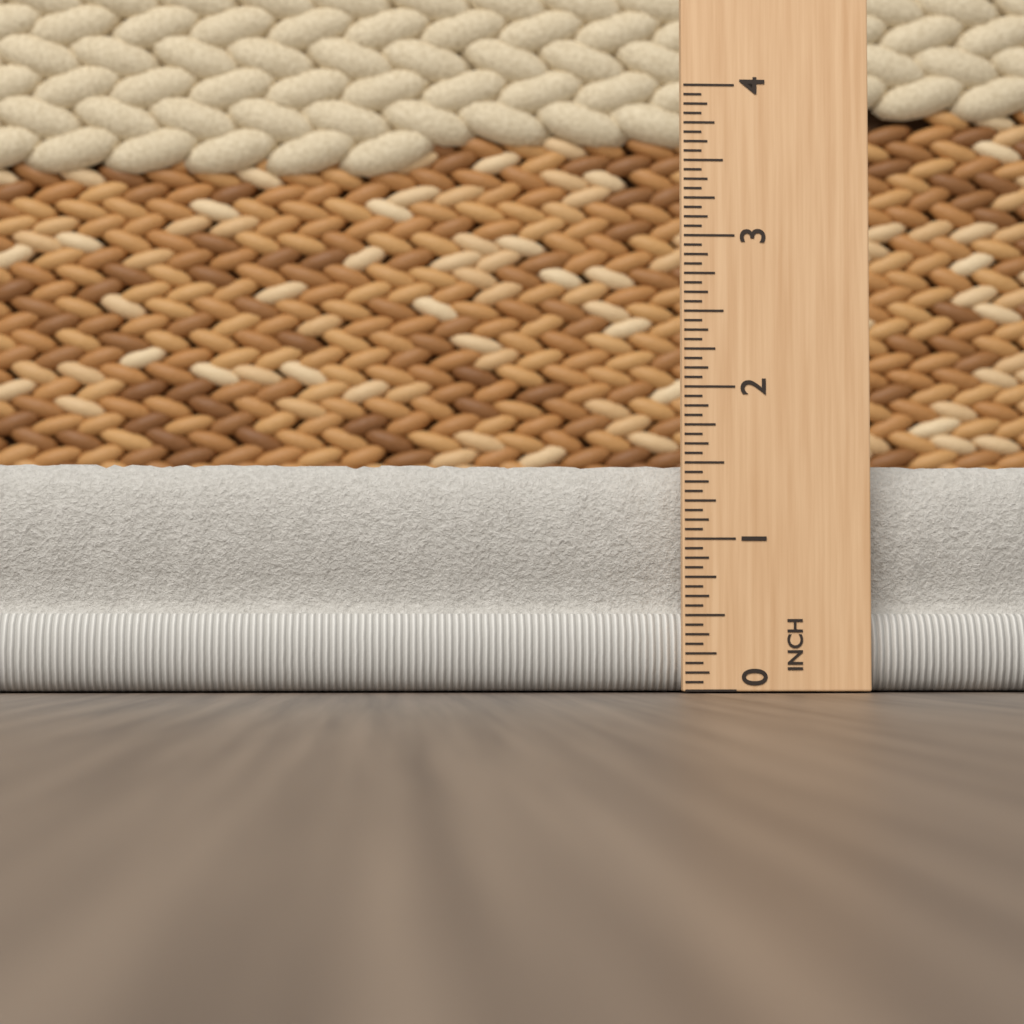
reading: 1.5000 in
